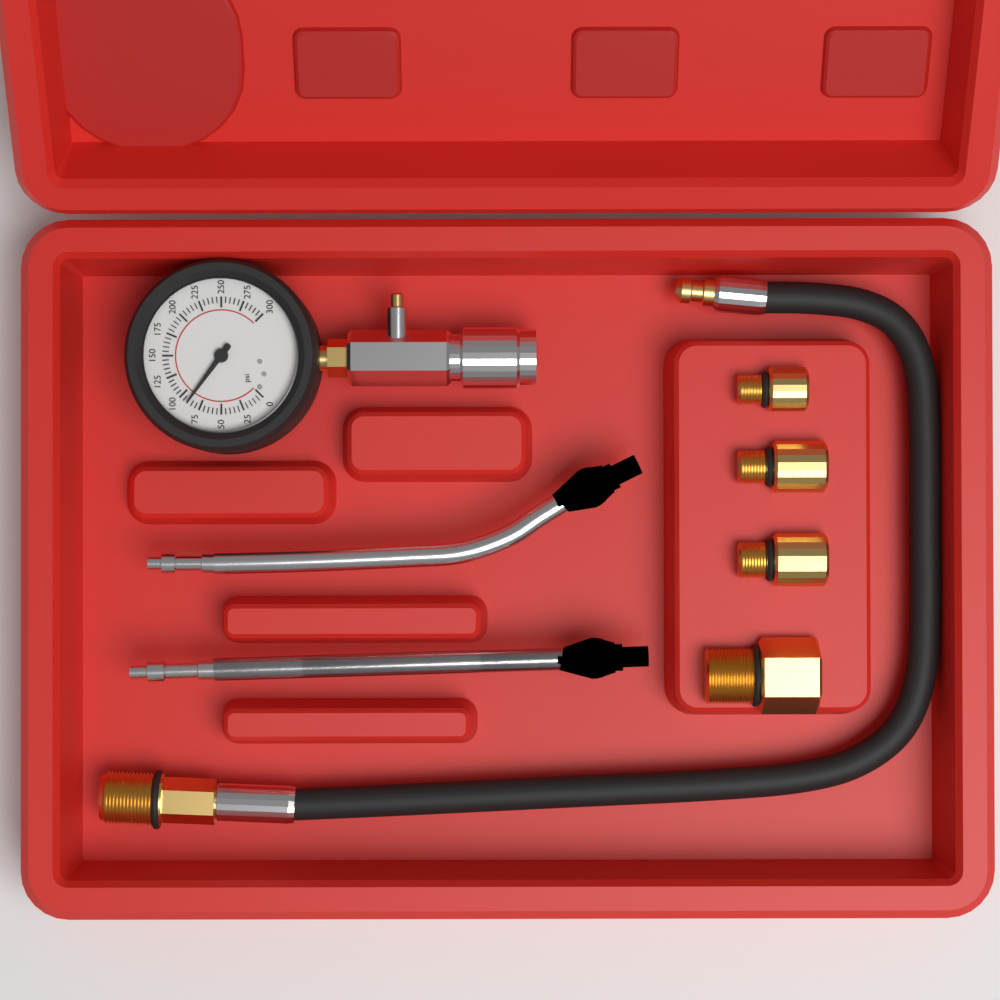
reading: 90 psi
